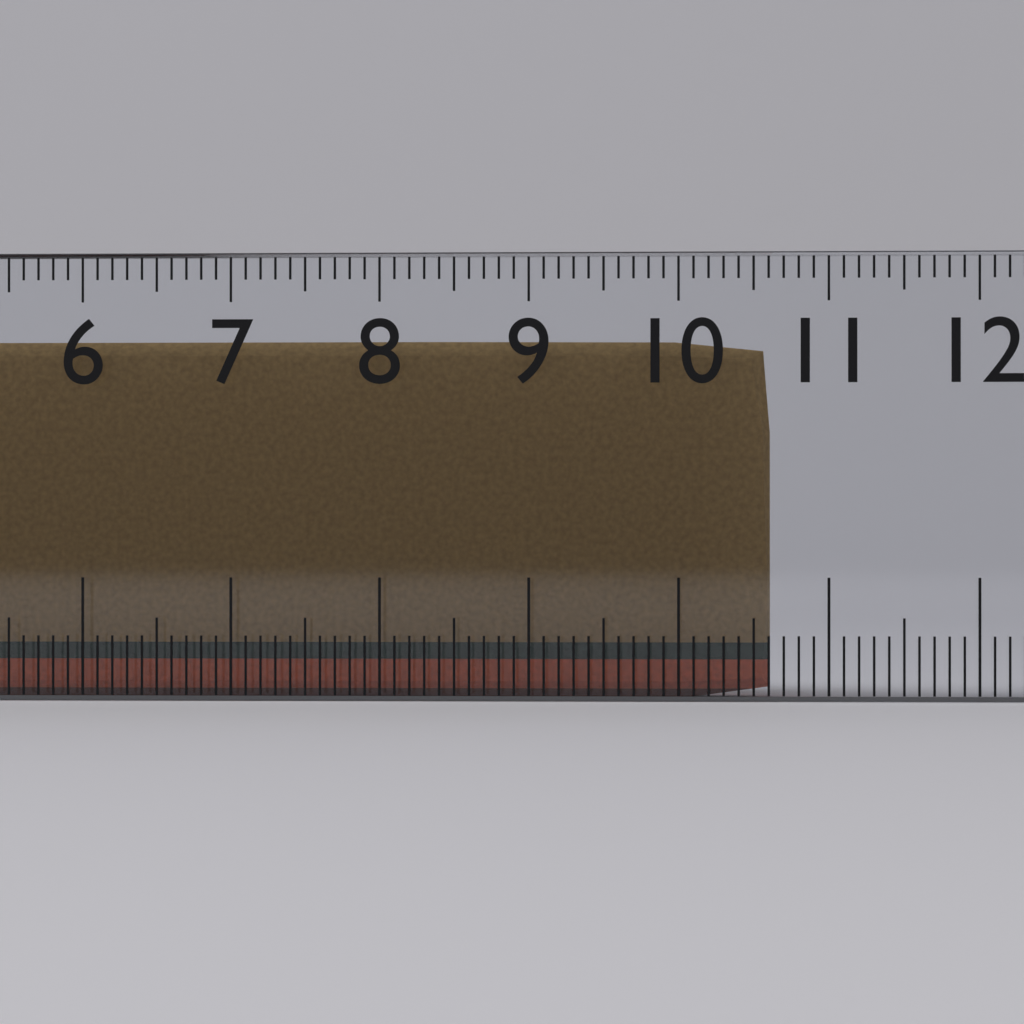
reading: 10.6 cm
